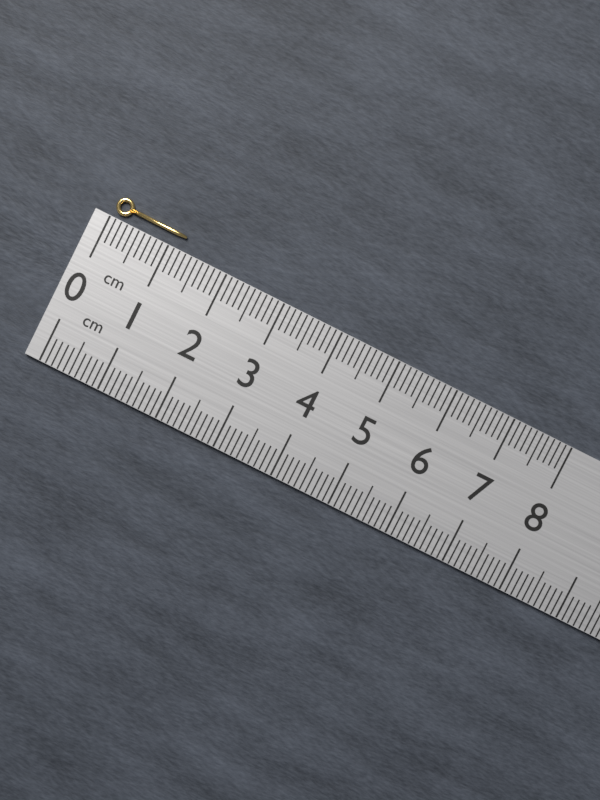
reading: 1.2 cm
